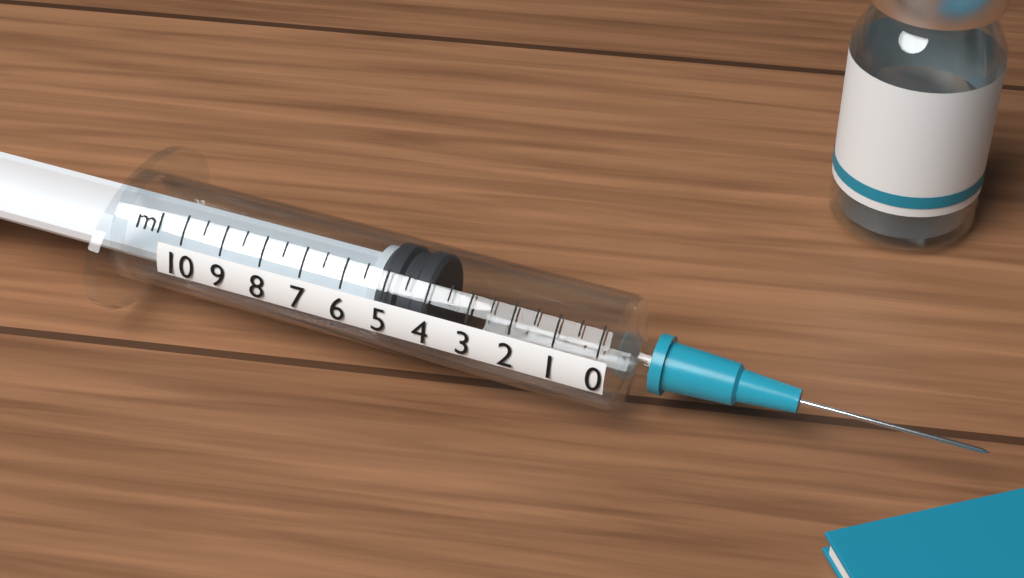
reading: 4.0 ml
